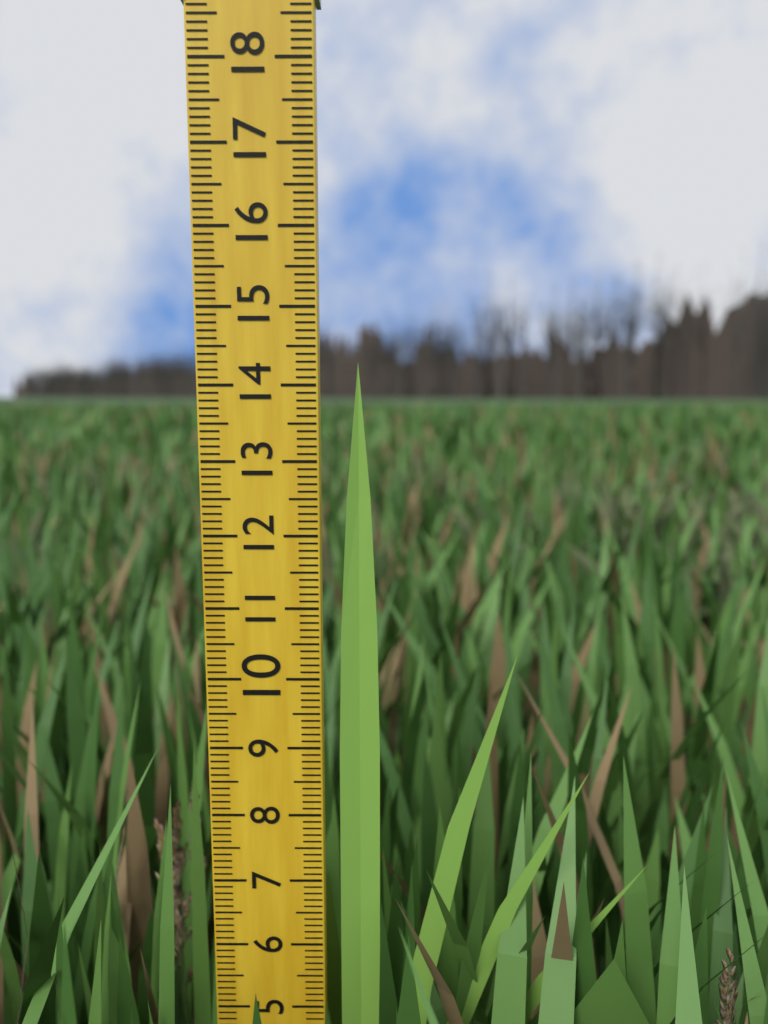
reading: 14.3 (no unit)
